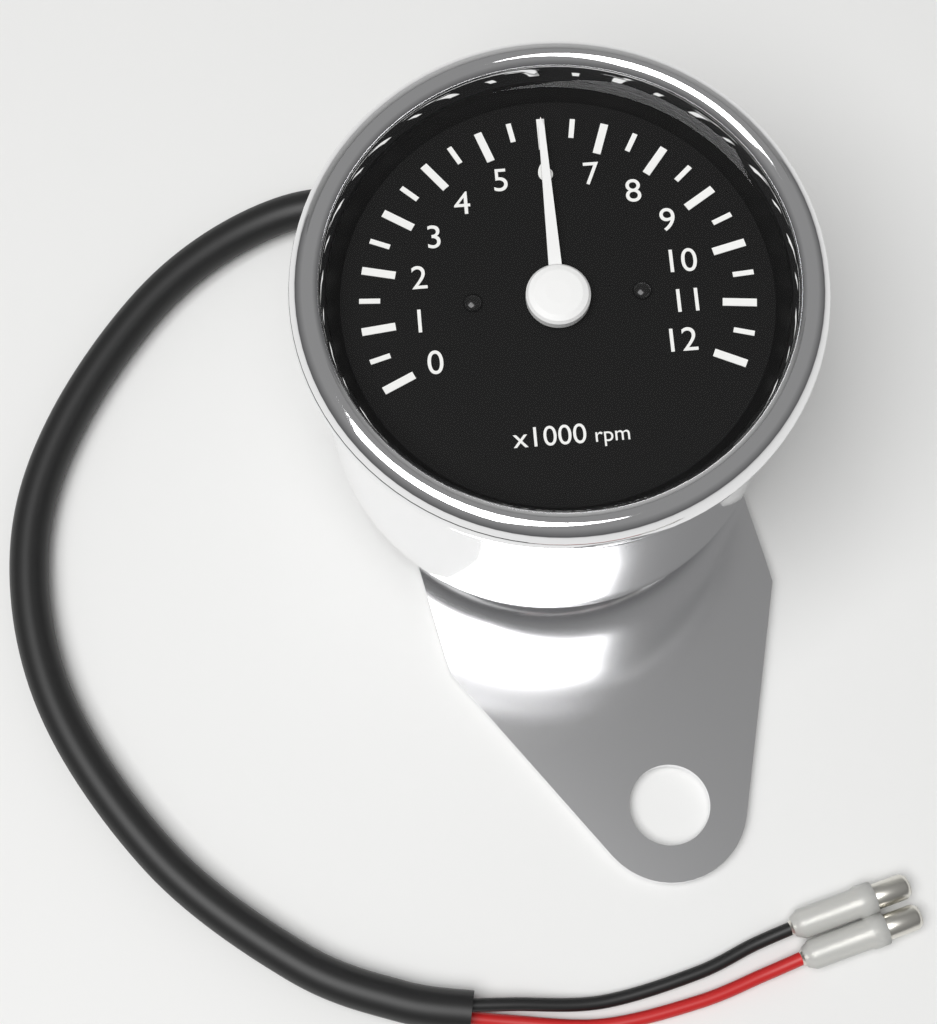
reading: 6000 rpm
